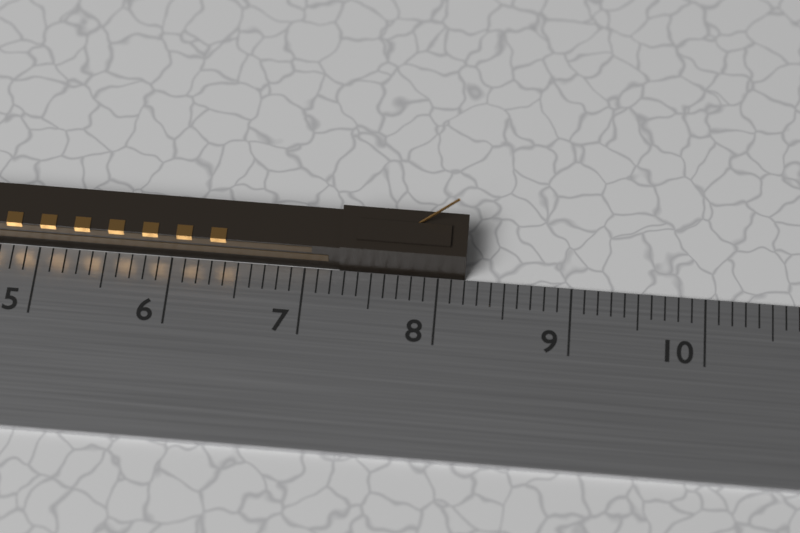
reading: 8.2 cm
